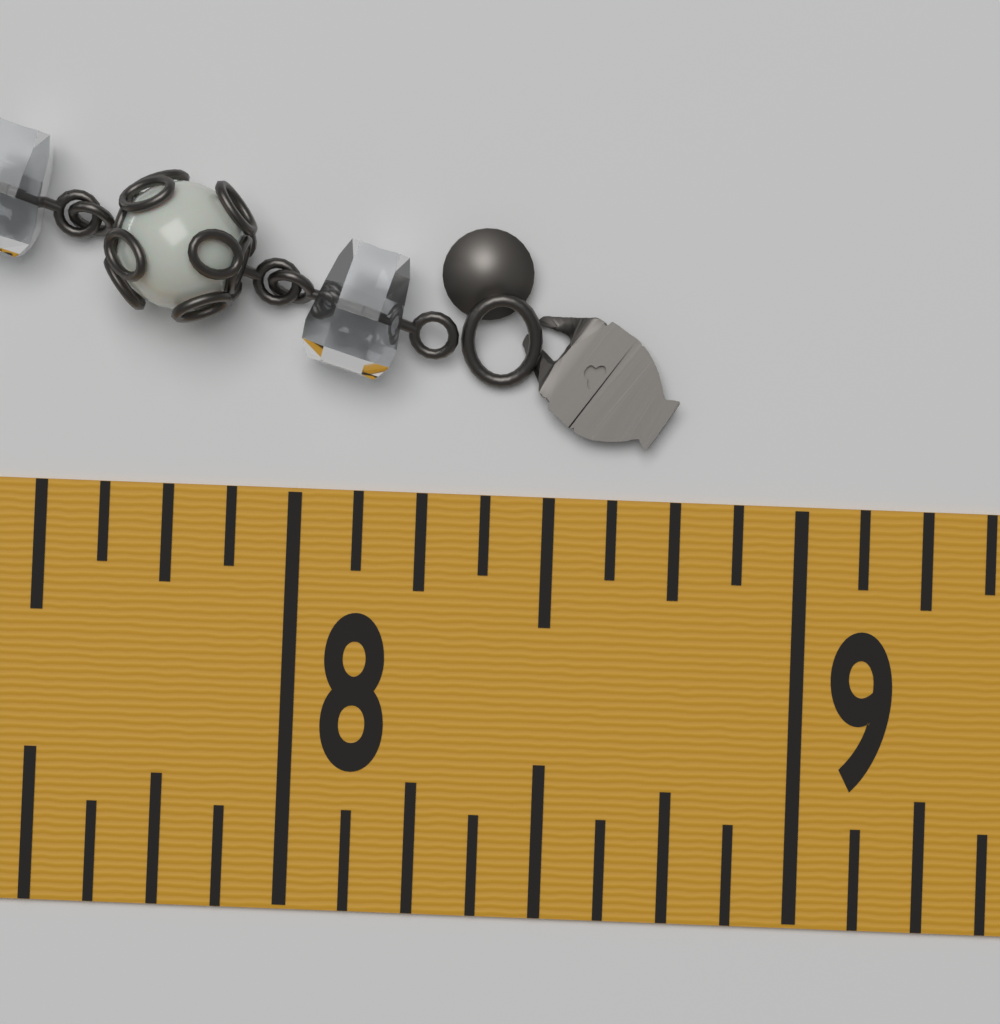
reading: 8.750 in
